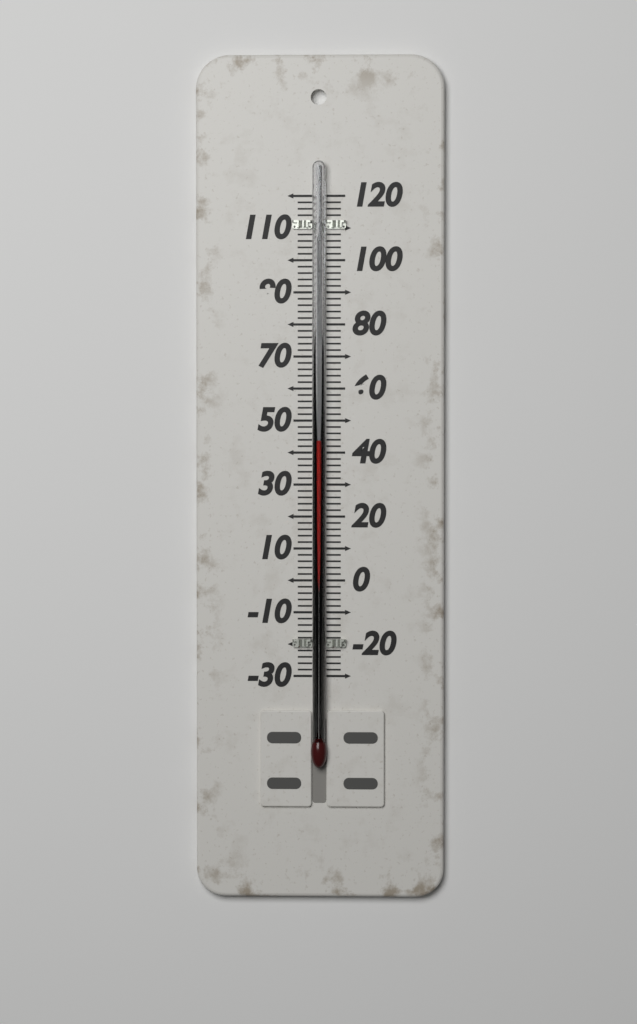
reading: 44 (no unit)
